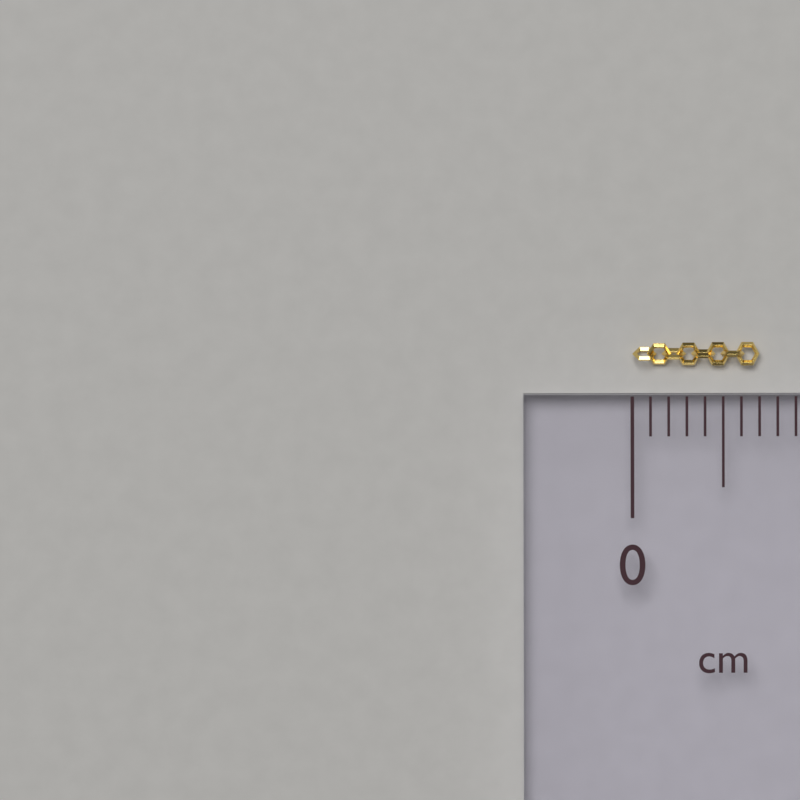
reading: 0.7 cm
